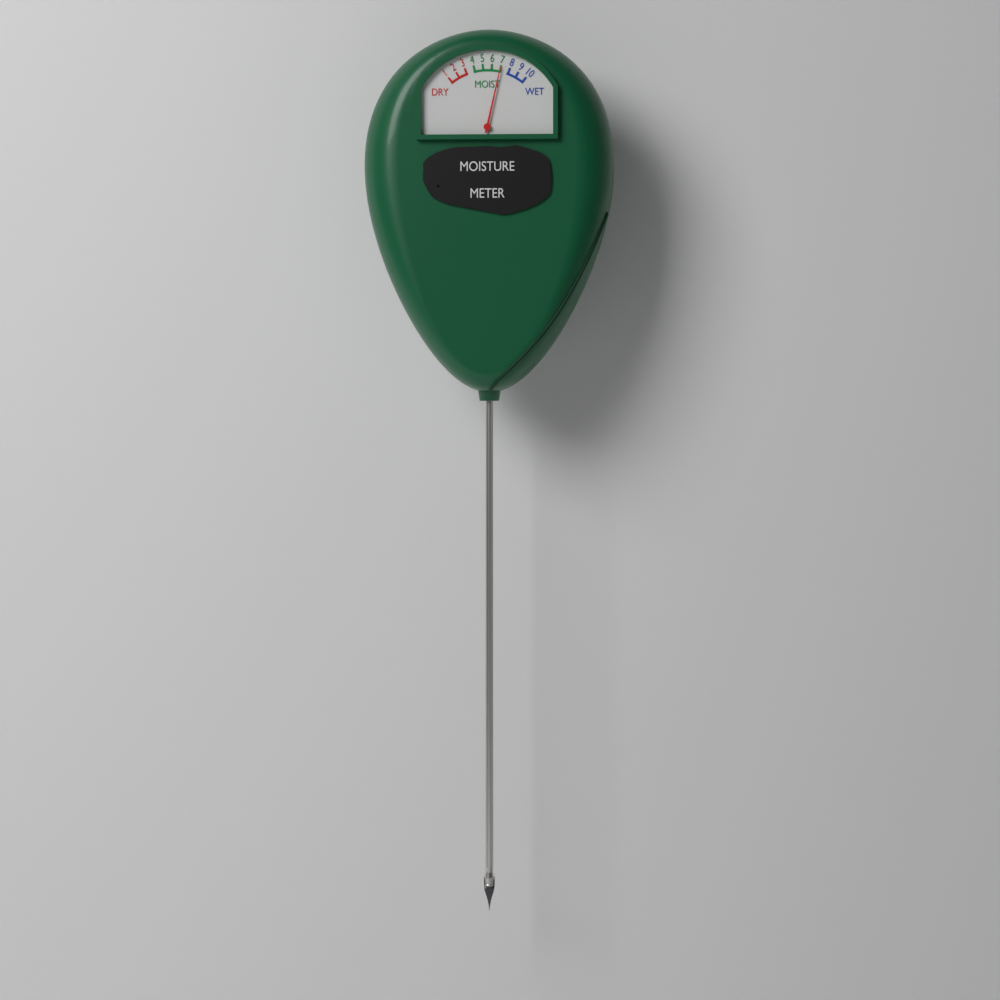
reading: 7 (no unit)
